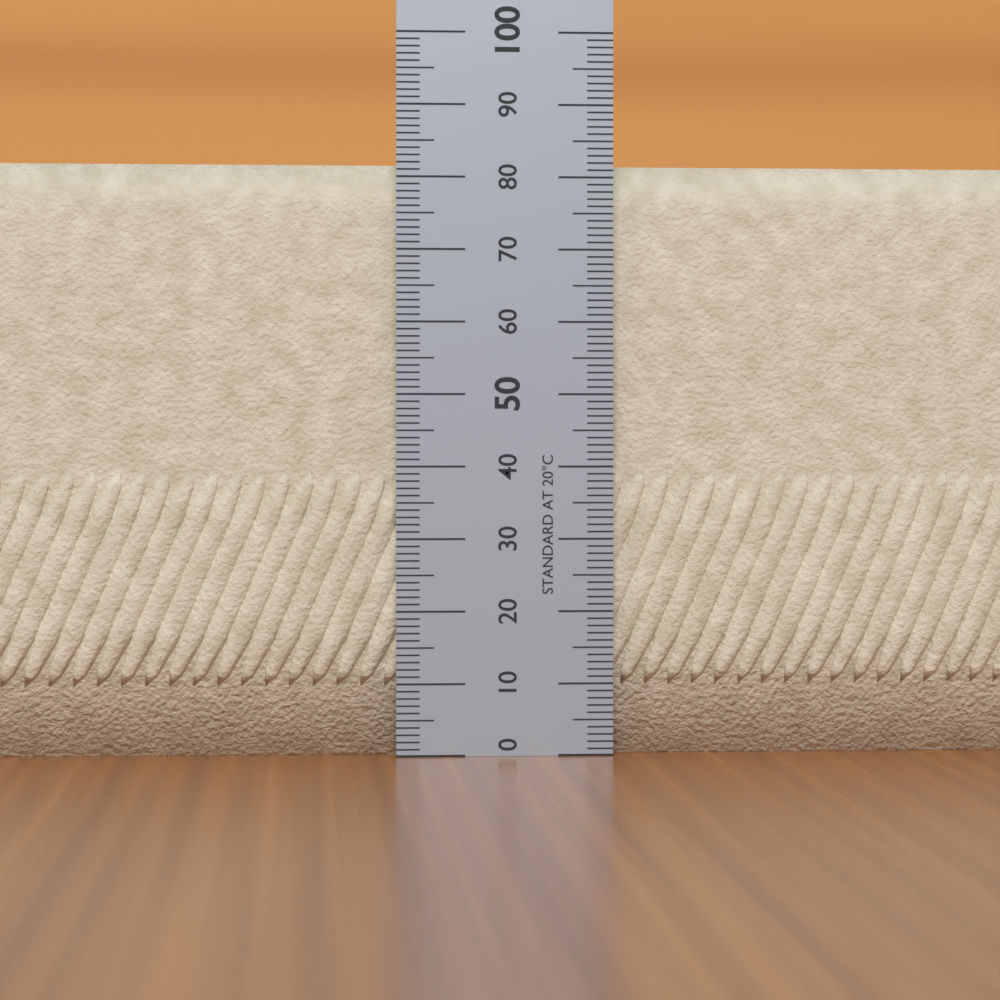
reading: 82 (no unit)
